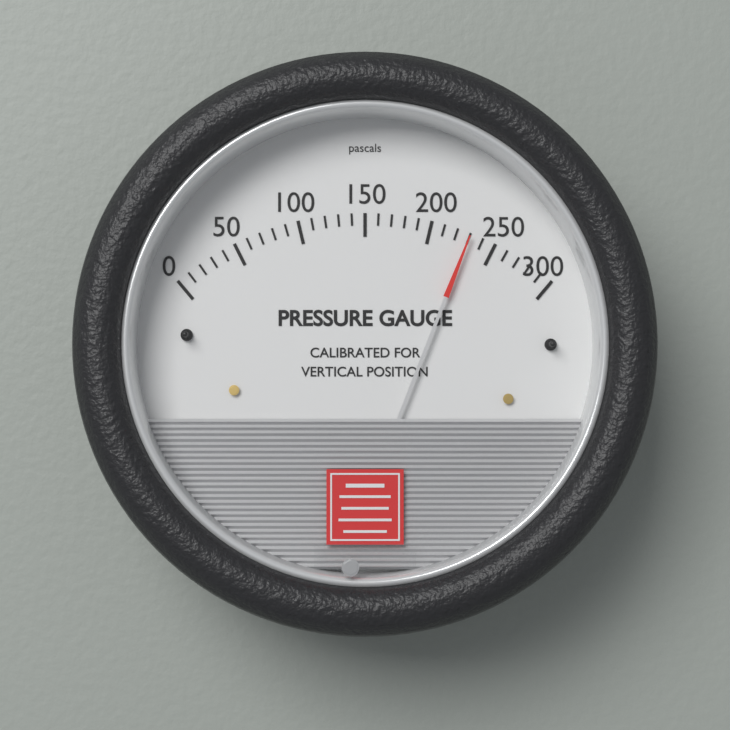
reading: 230 Pa
